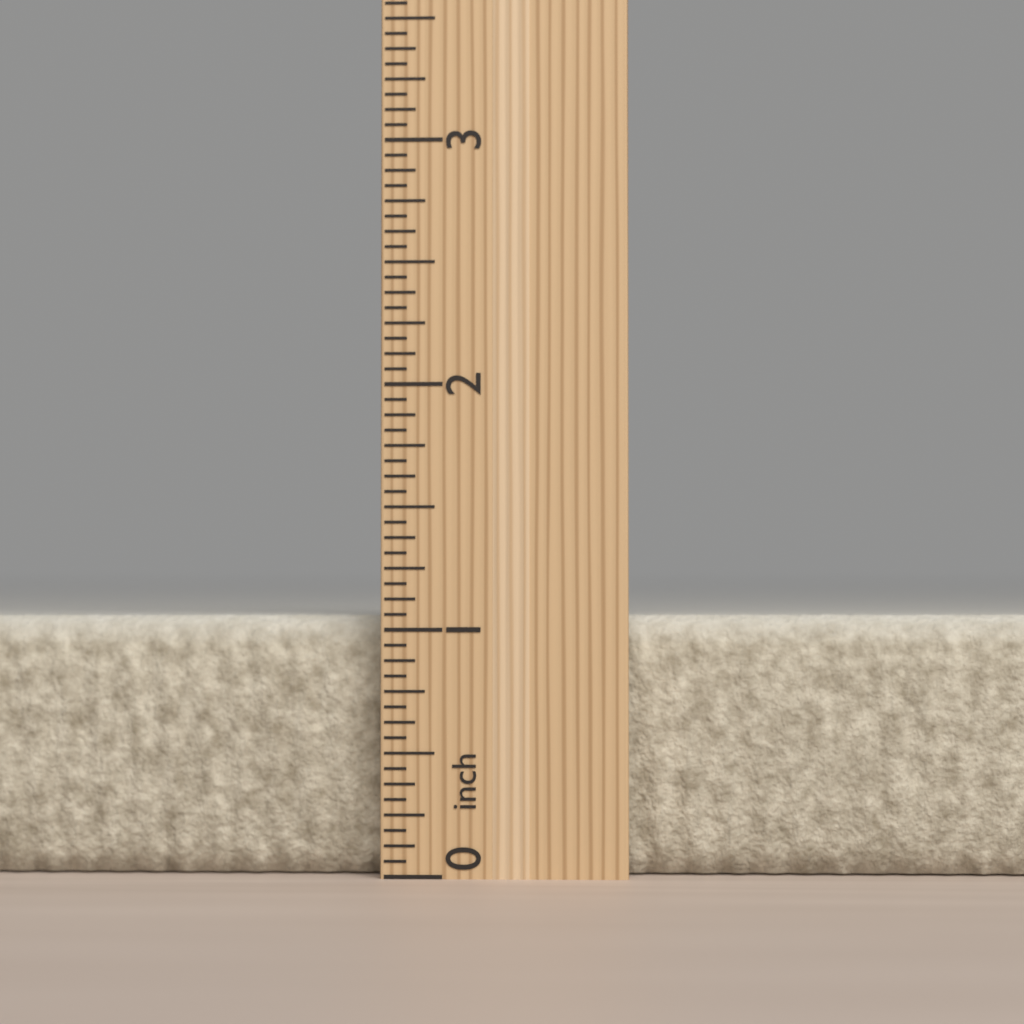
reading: 1.0625 inch
